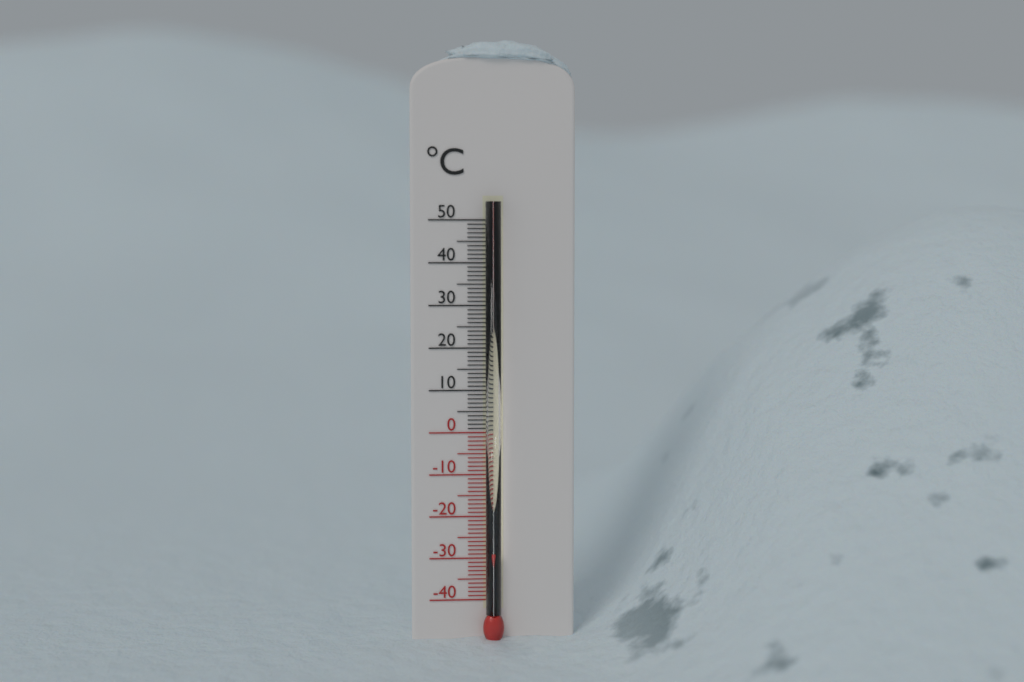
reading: -28 °C
